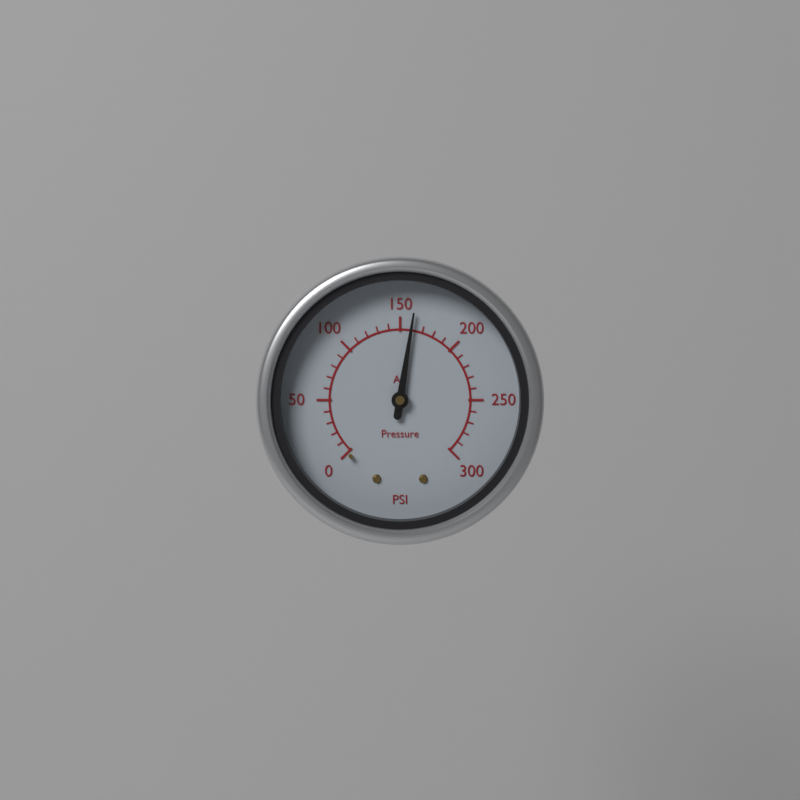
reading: 160 psi
